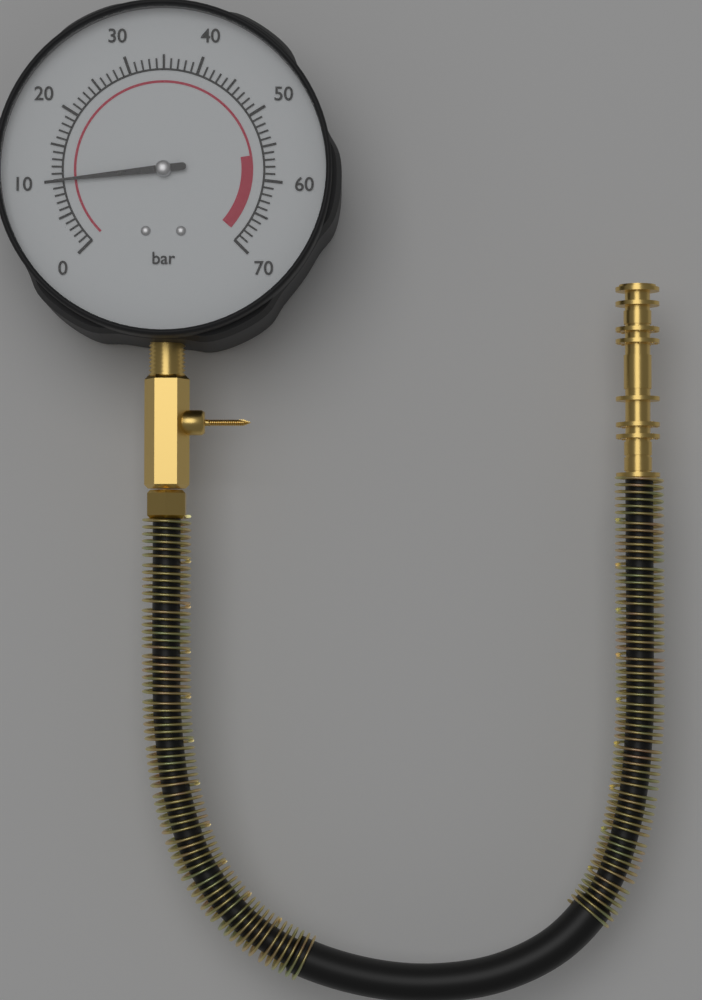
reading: 10 bar
